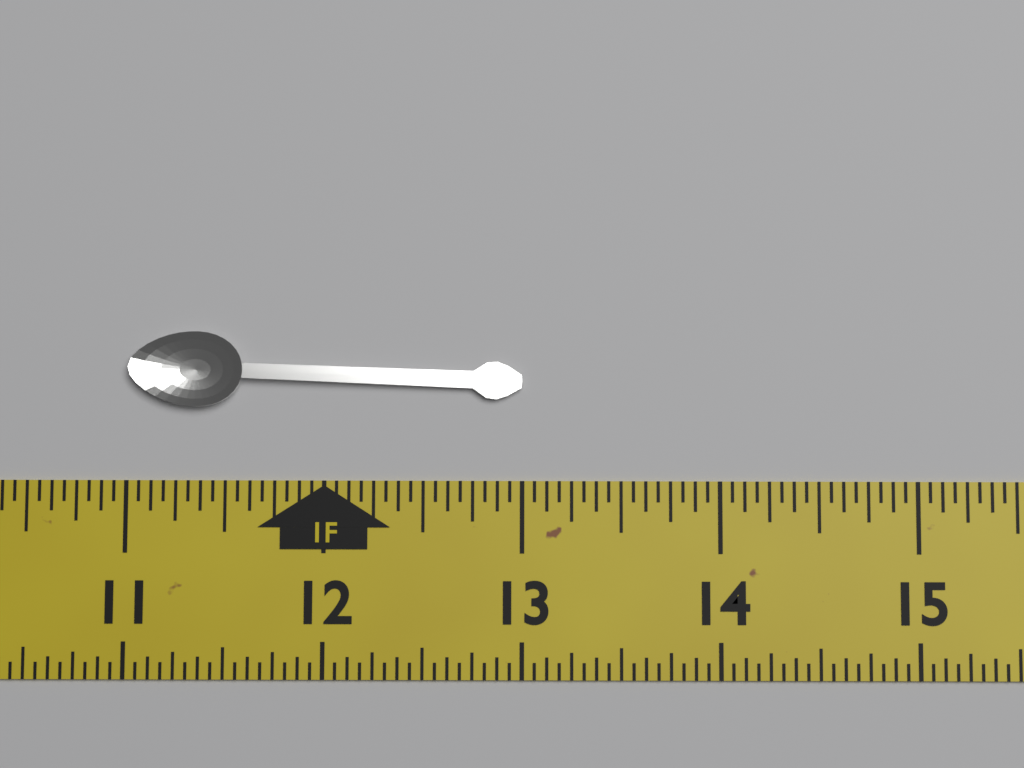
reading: 13.0000 in
